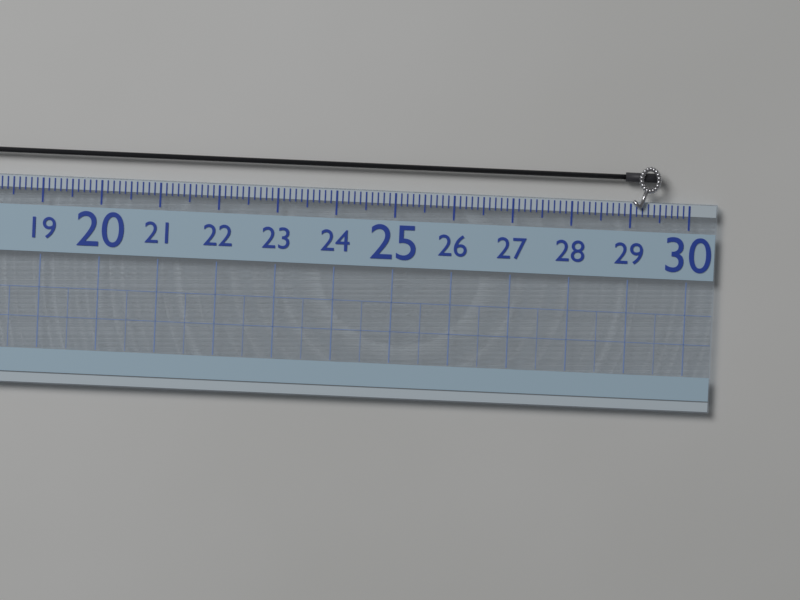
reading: 29.5 (no unit)
